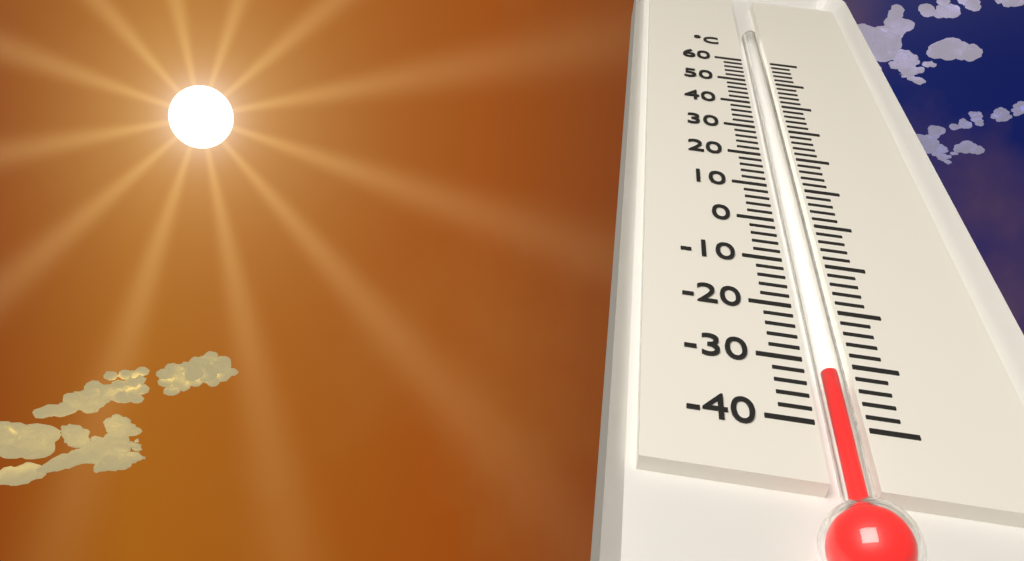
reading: -32 °C
